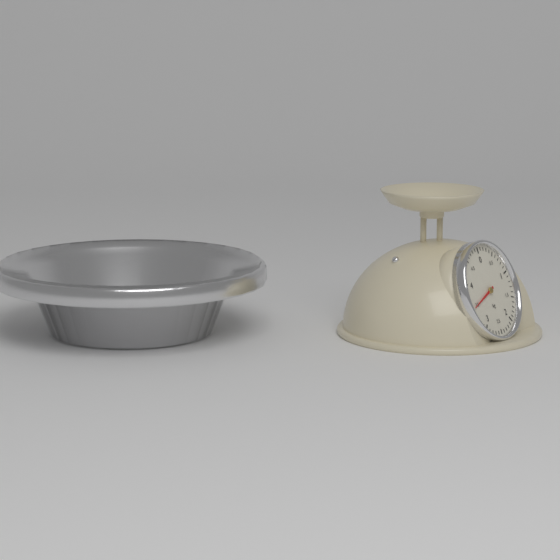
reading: 3.5 kg
